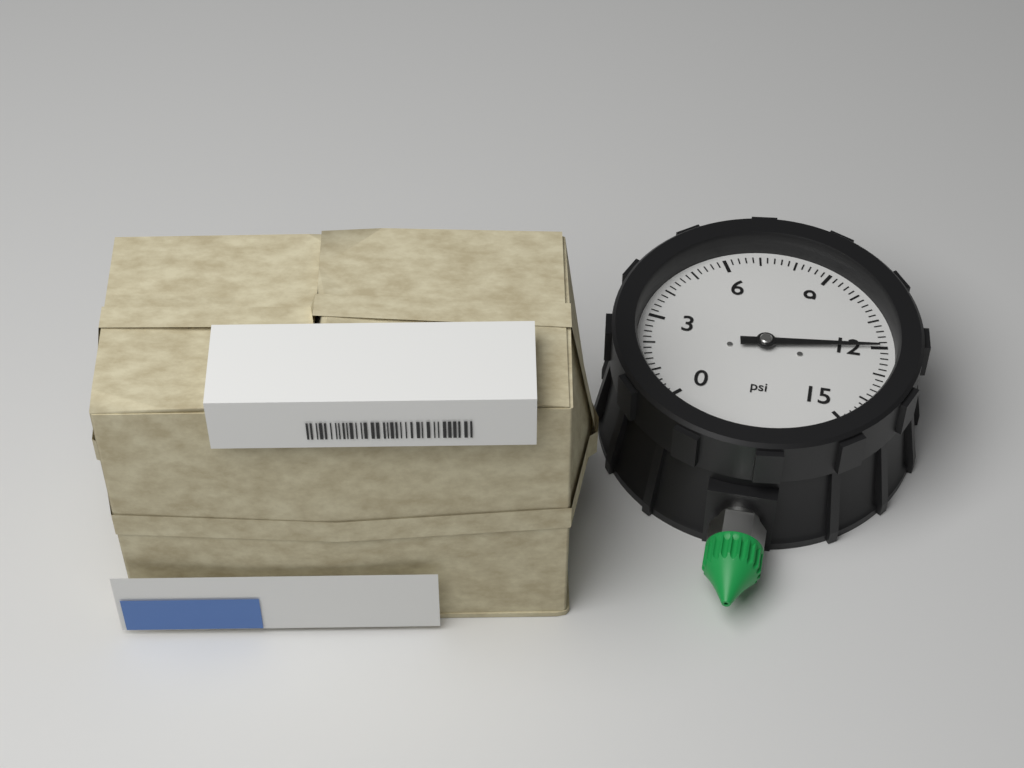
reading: 12.0 psi
